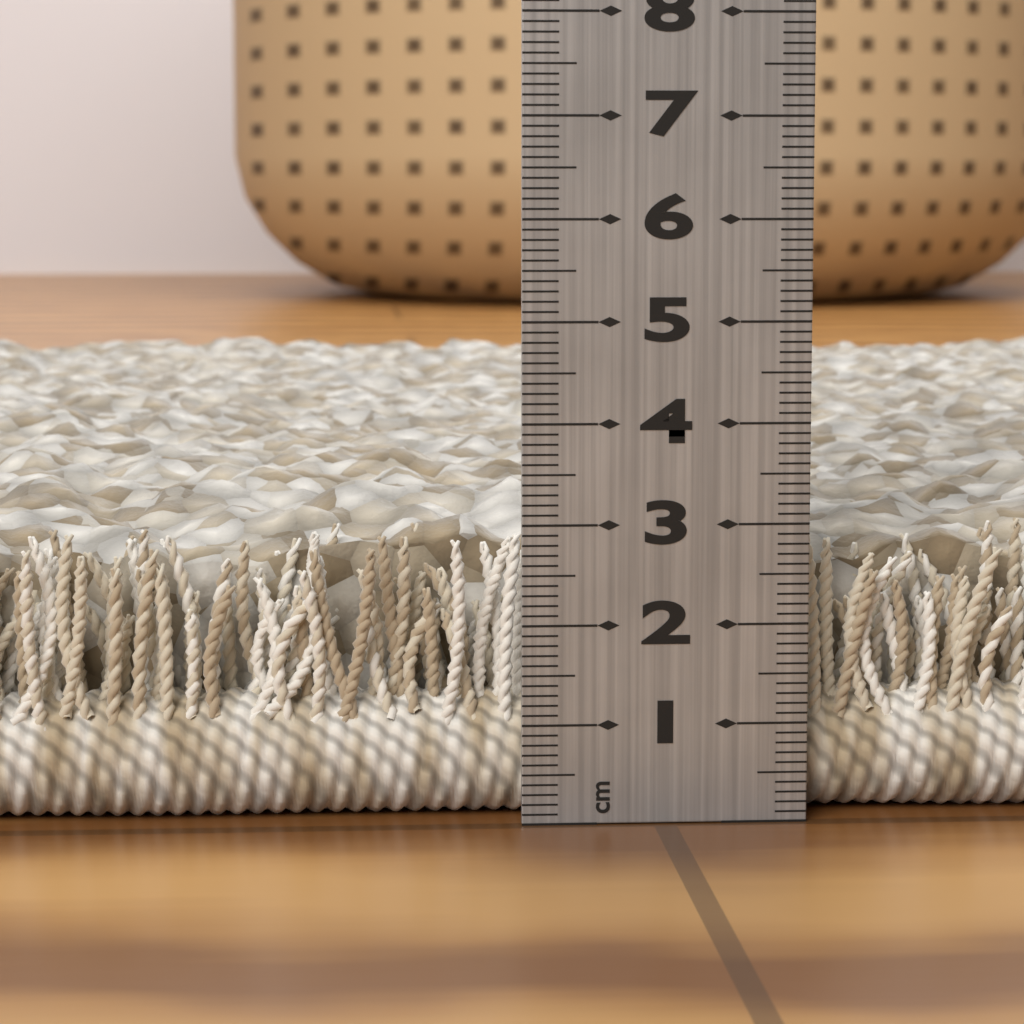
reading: 3.3 cm
